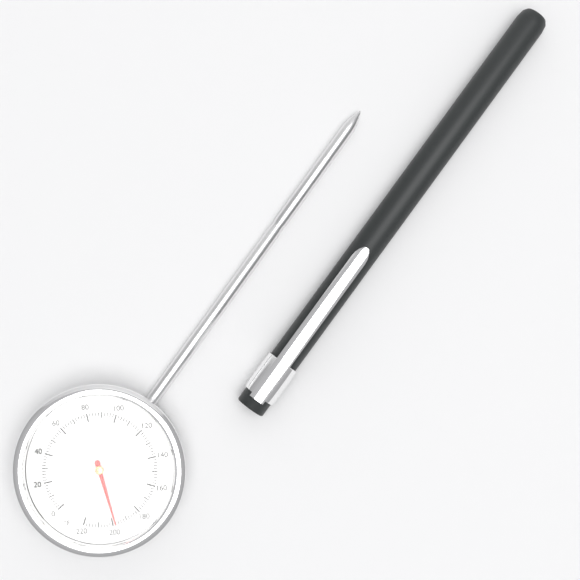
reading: 198 °F
